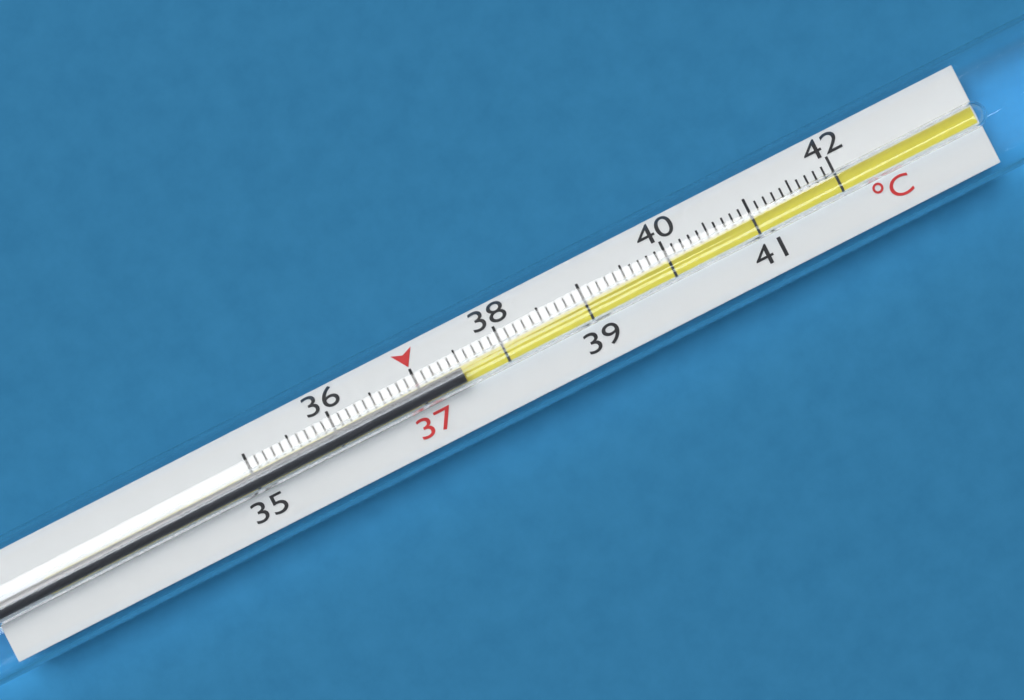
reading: 37.5 °C
